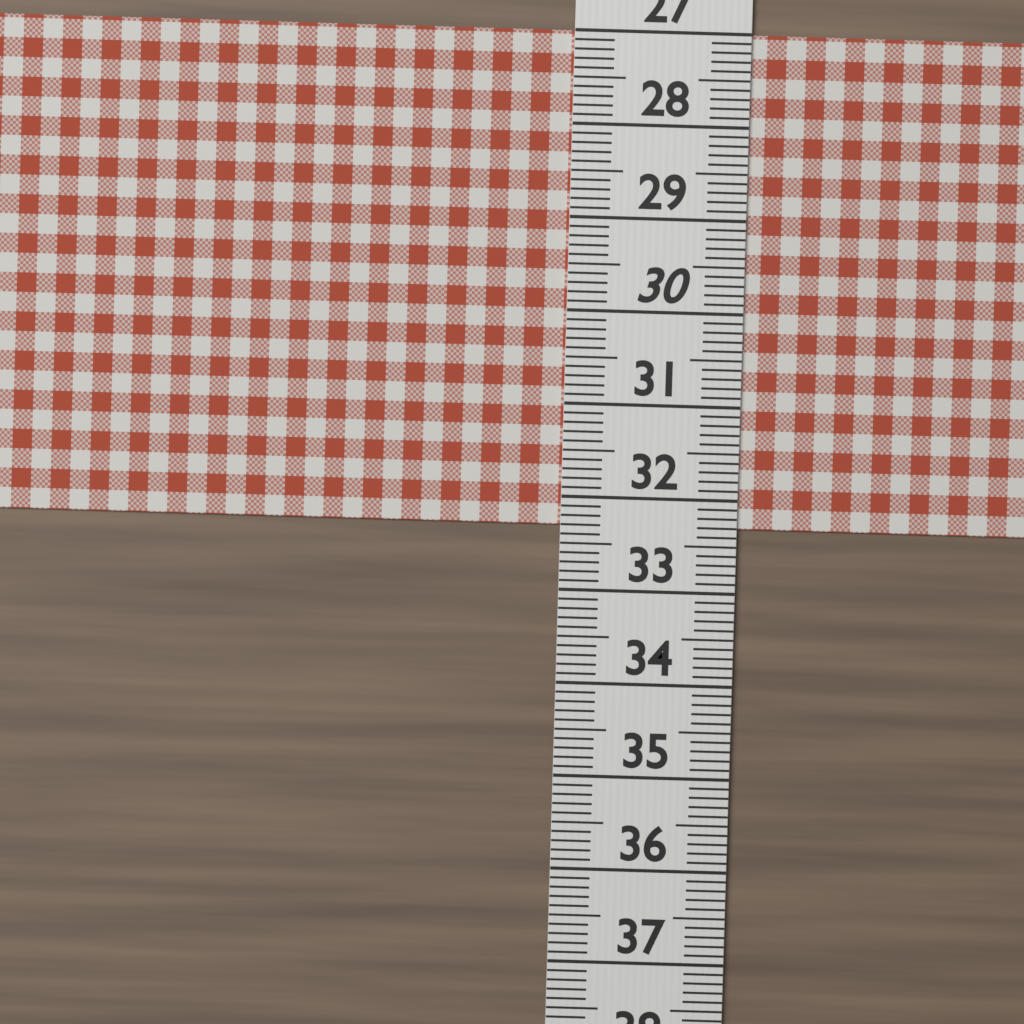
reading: 32.3 (no unit)
